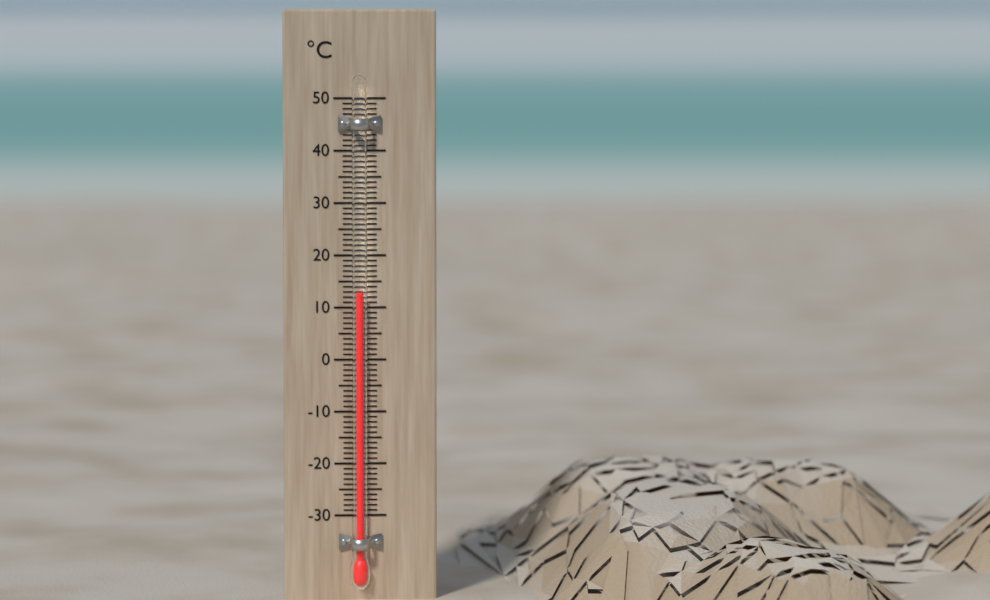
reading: 13 °C
